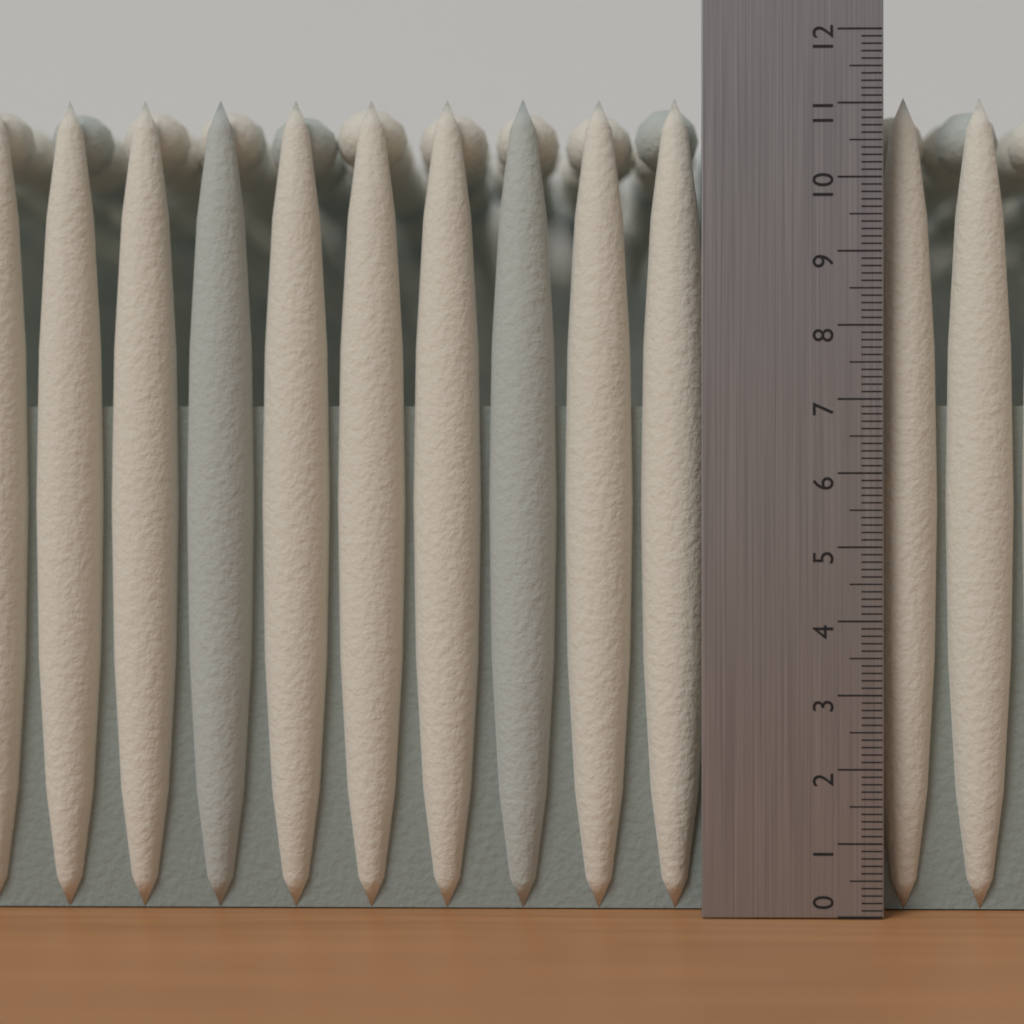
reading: 11.2 (no unit)
